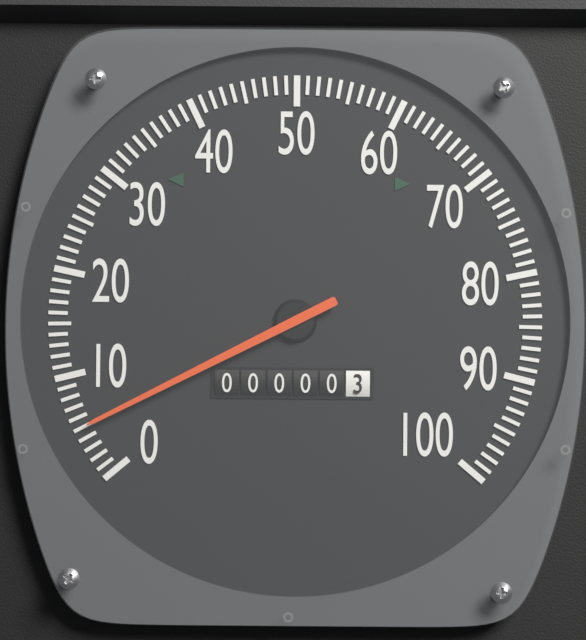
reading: 5 (no unit)
